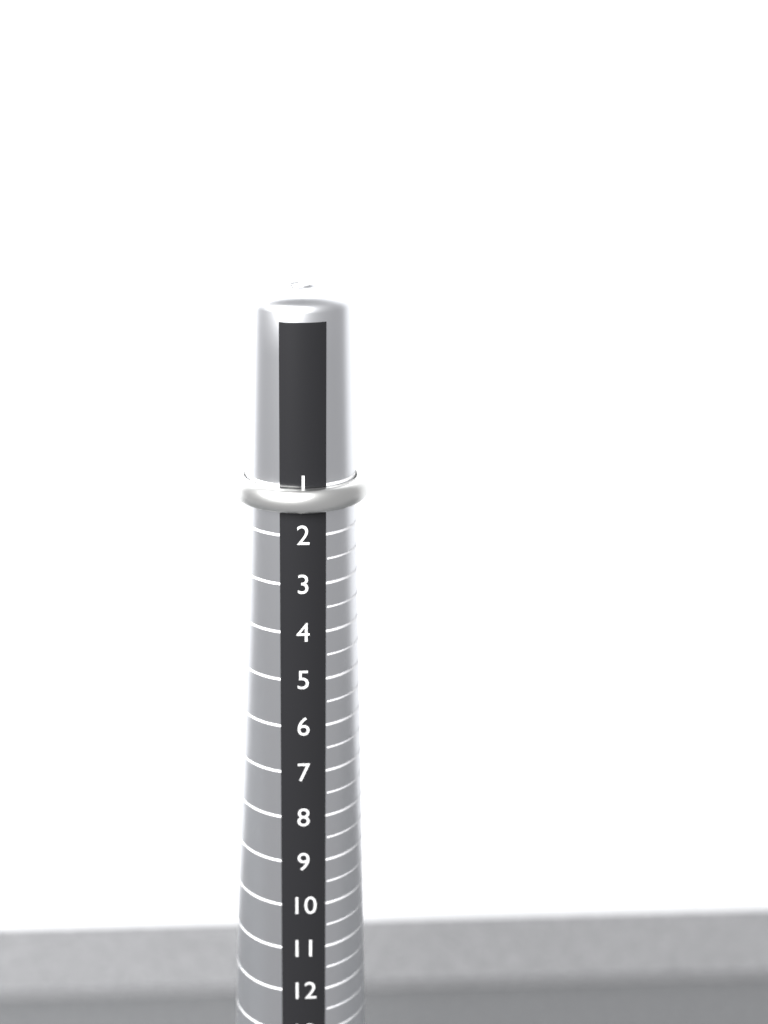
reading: 1.5 (no unit)
